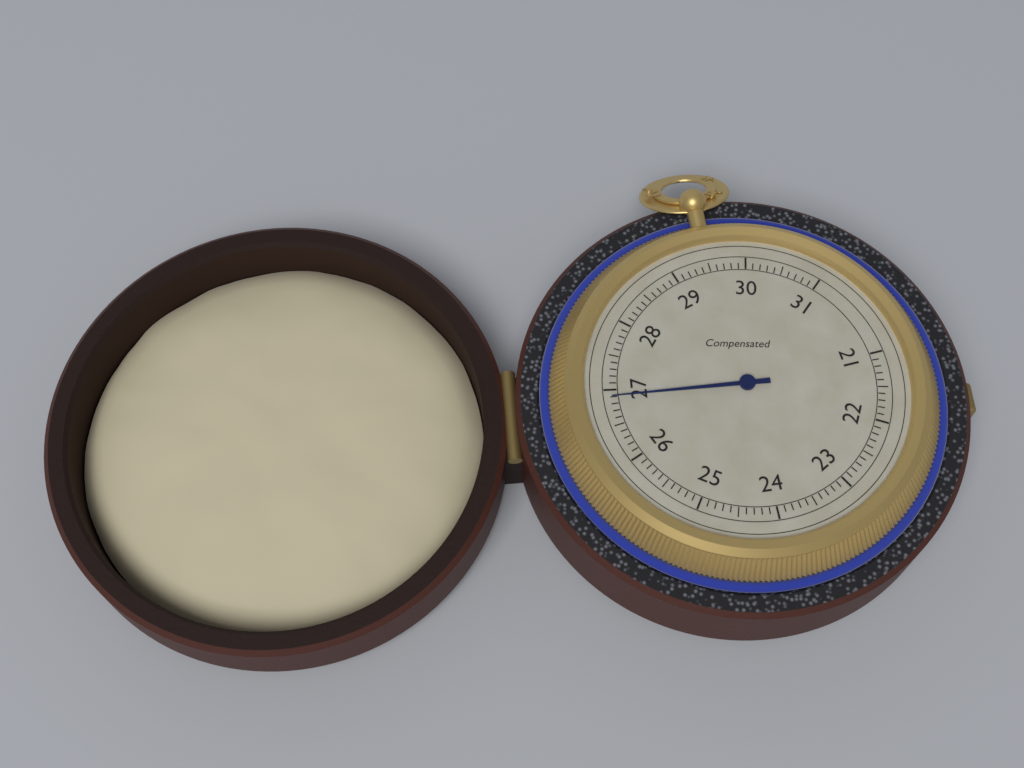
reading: 26.9 (no unit)
